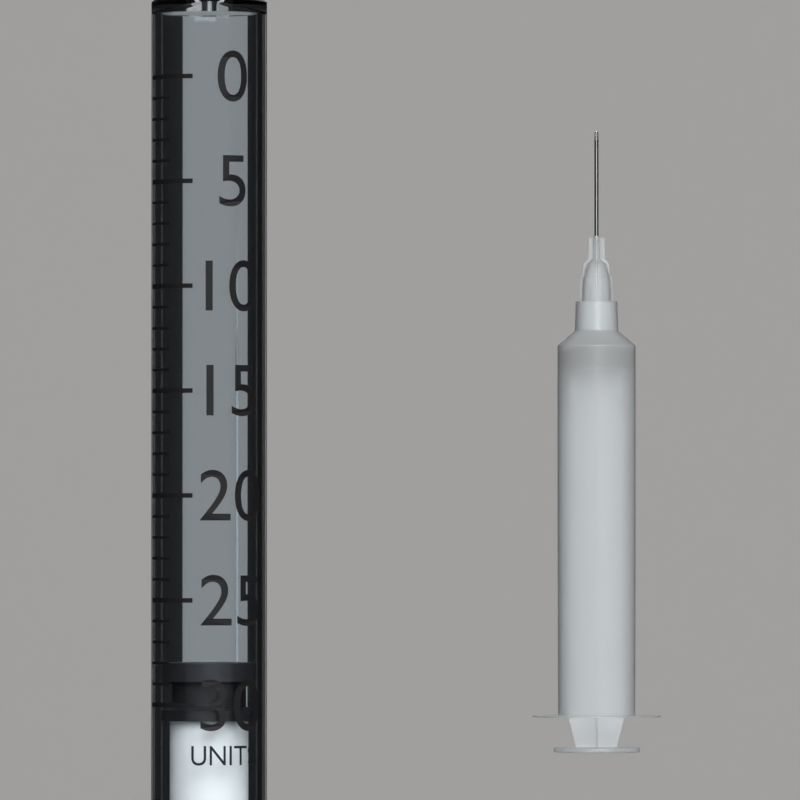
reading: 28 units
